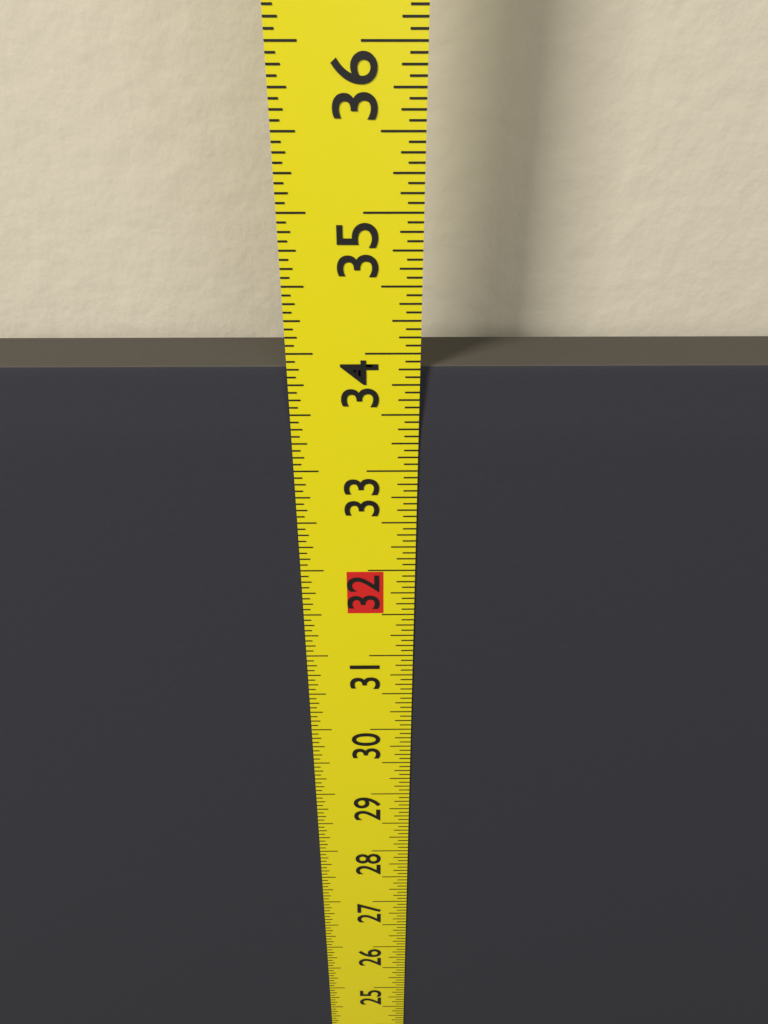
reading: 33.8750 in
